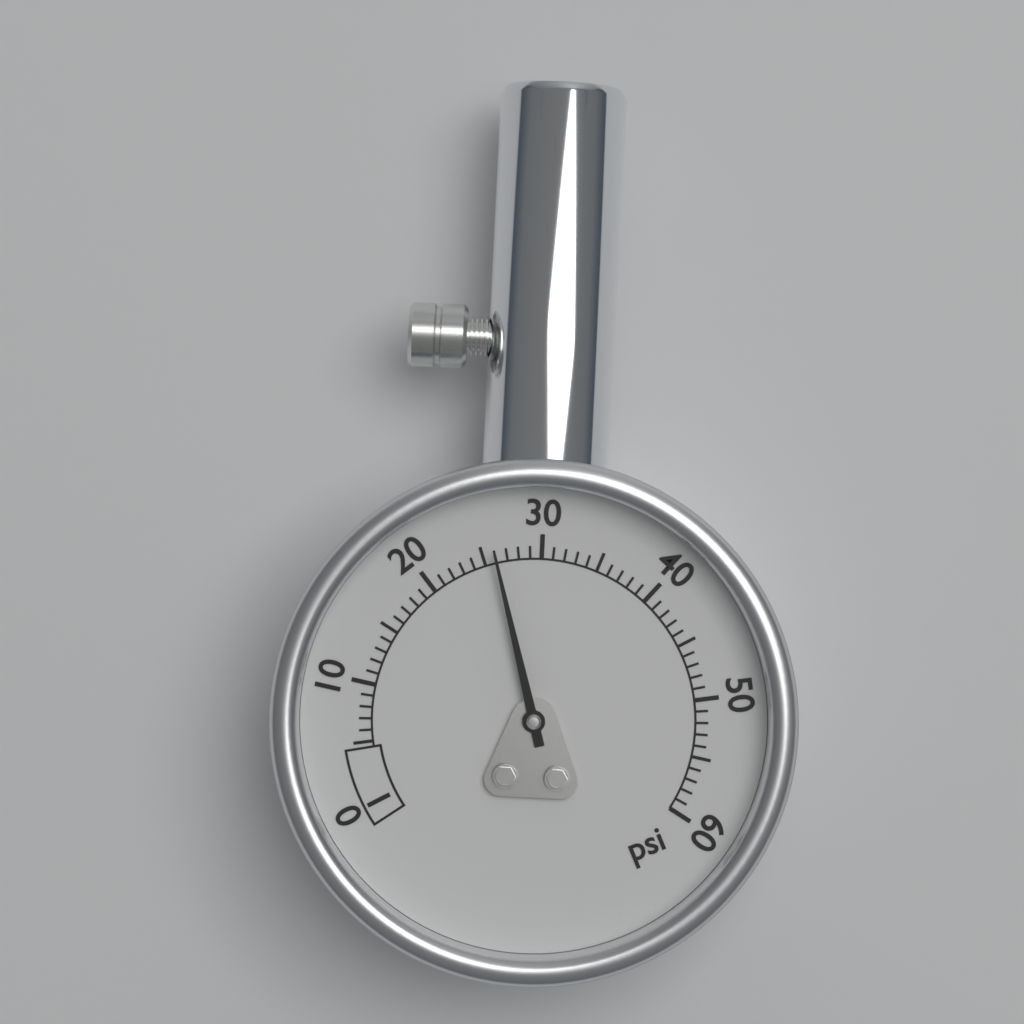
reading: 26 psi
